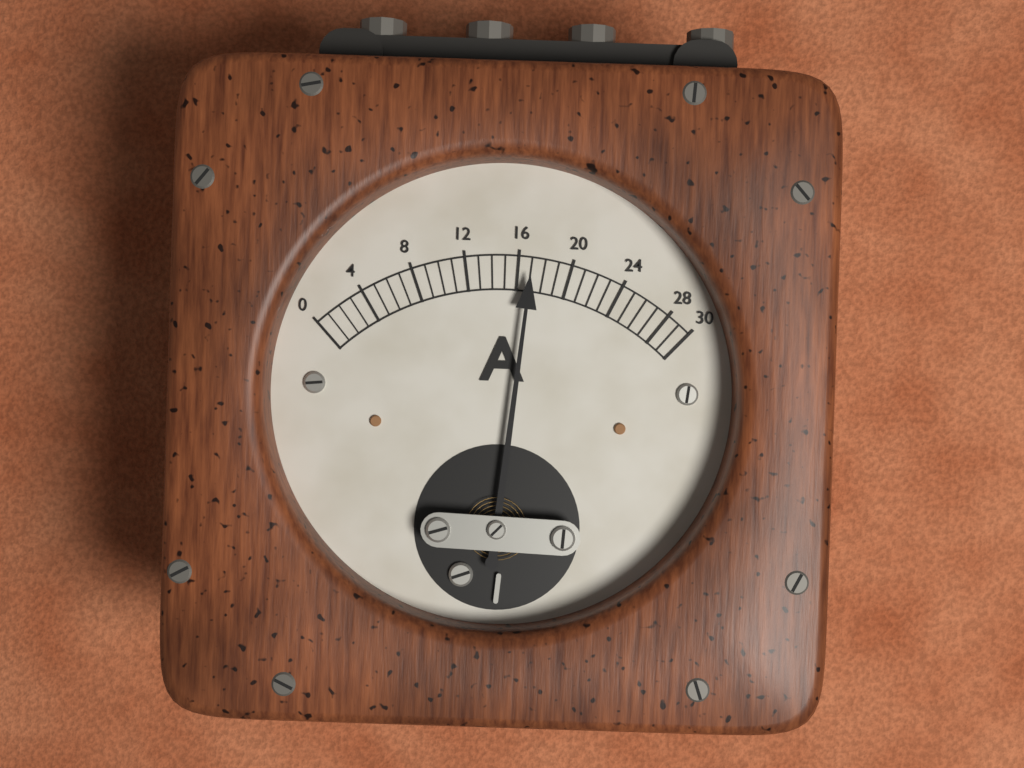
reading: 17 A
